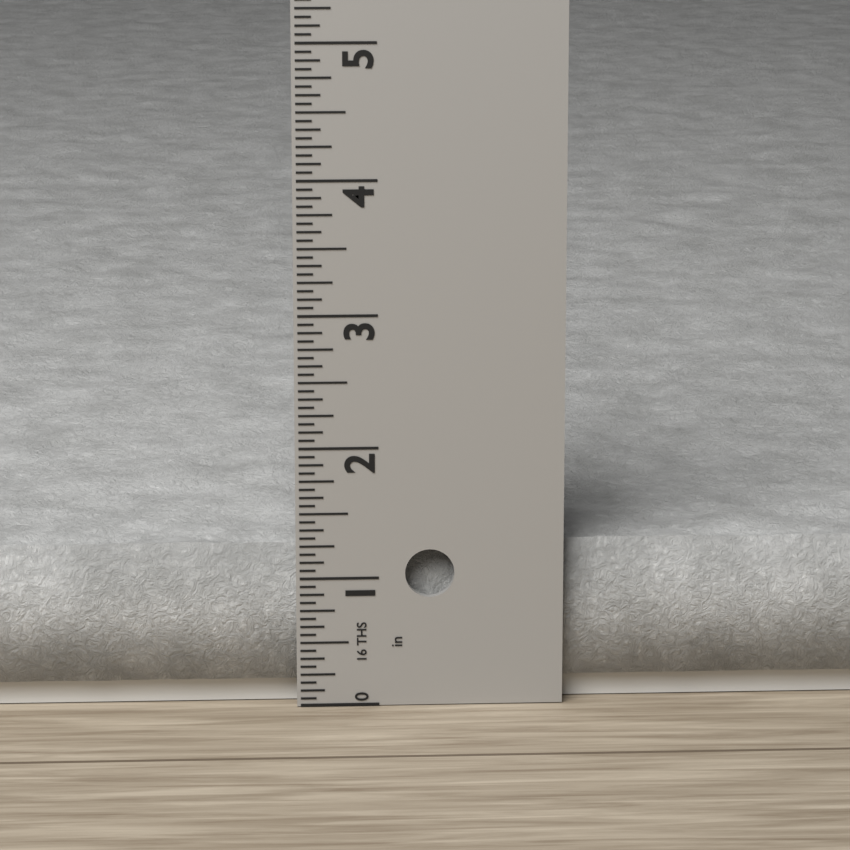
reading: 1.2500 in
